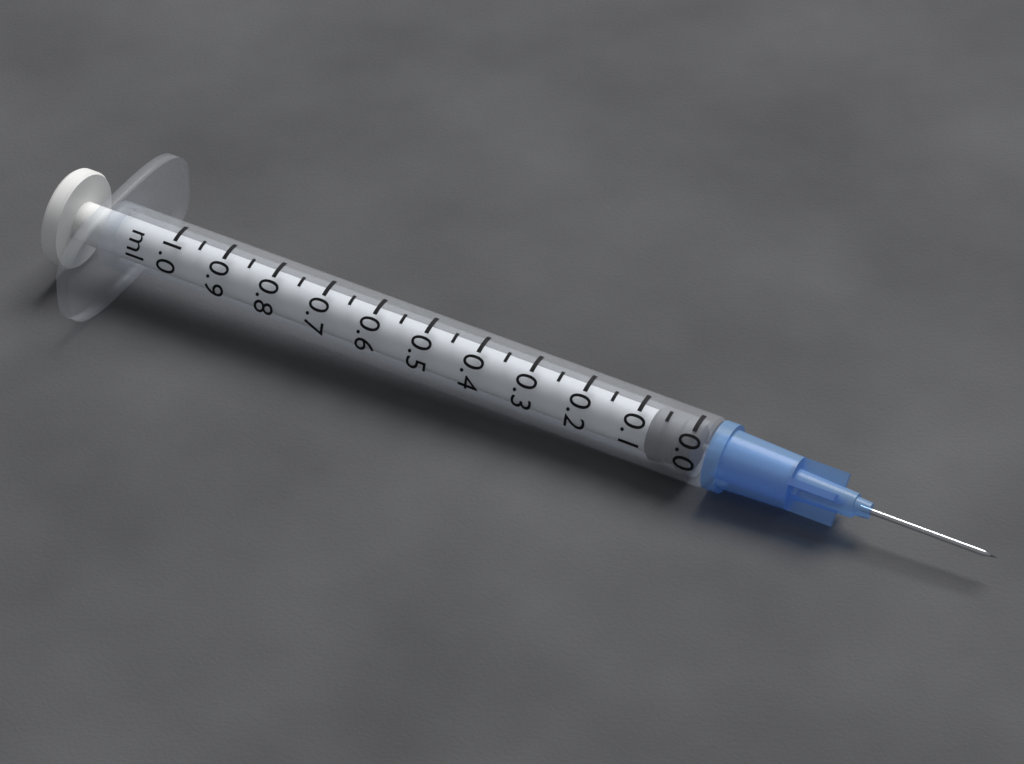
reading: 0.00 ml
